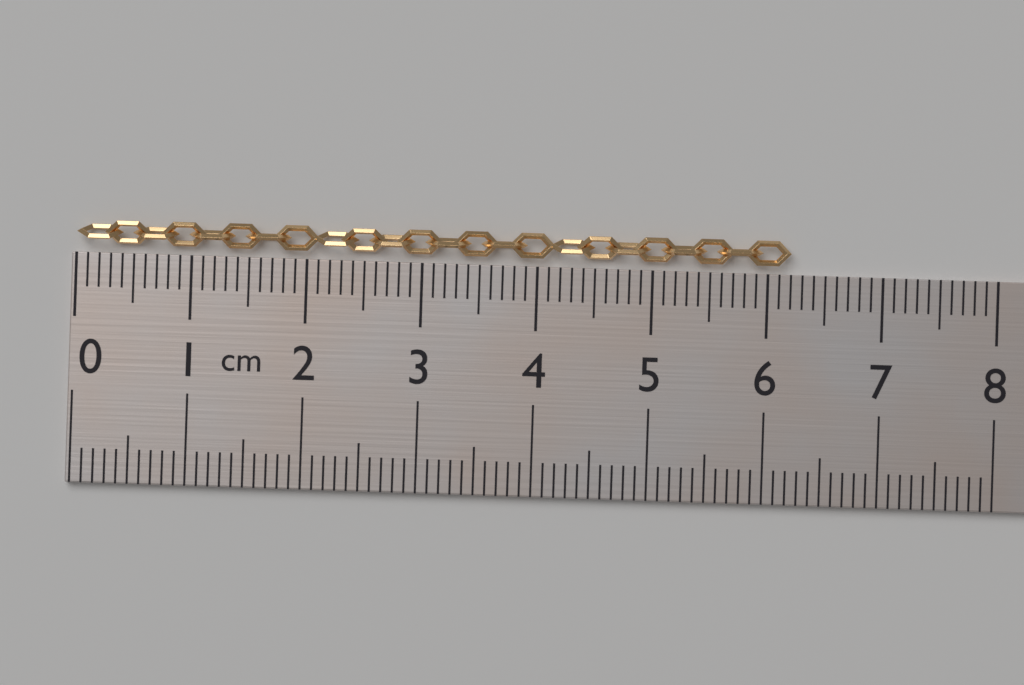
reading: 6.2 cm
